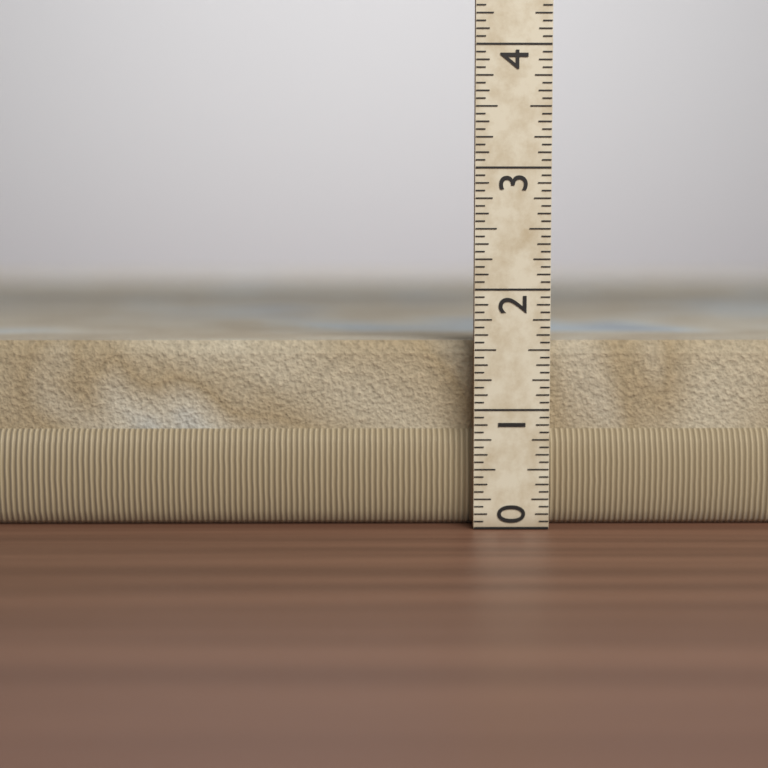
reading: 1.5625 (no unit)
